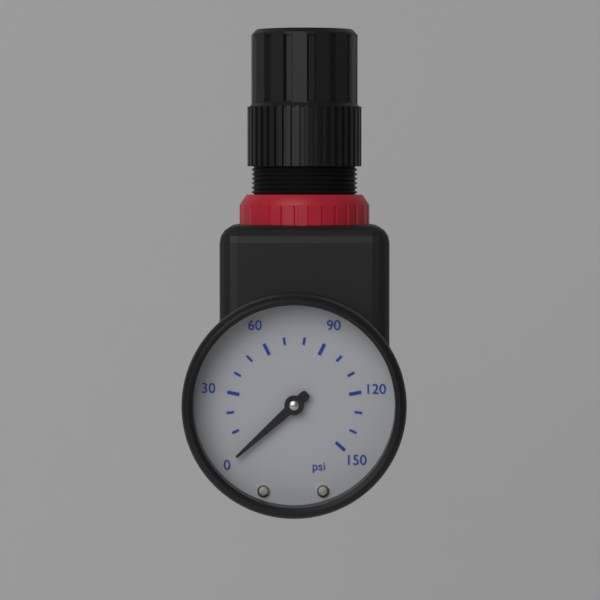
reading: 0 psi
